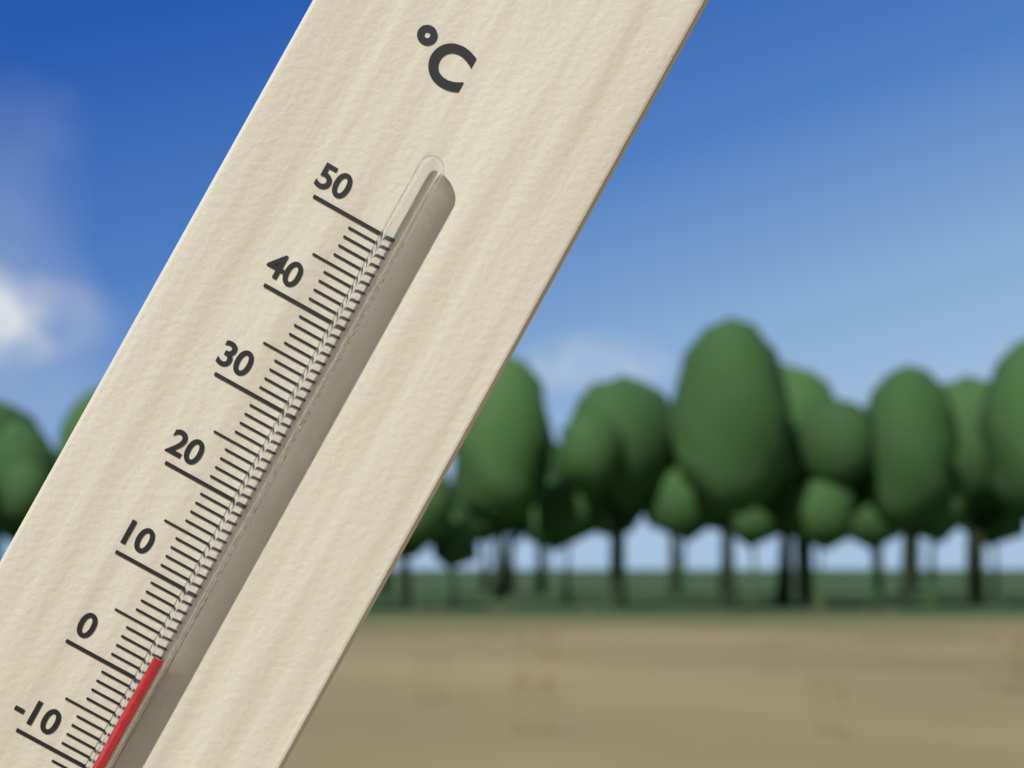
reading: 3 °C
